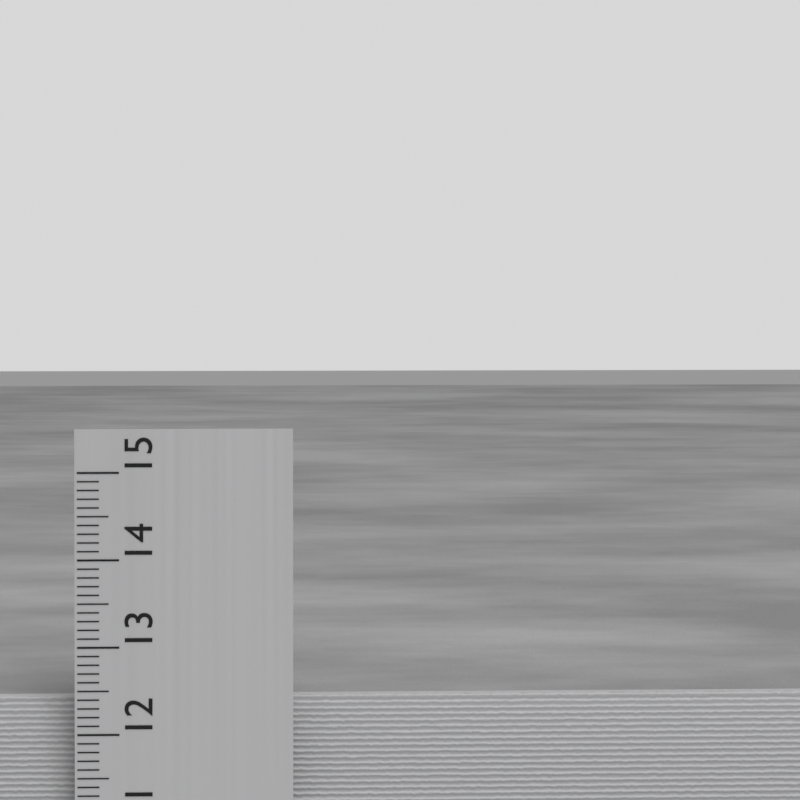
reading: 12.4 cm
